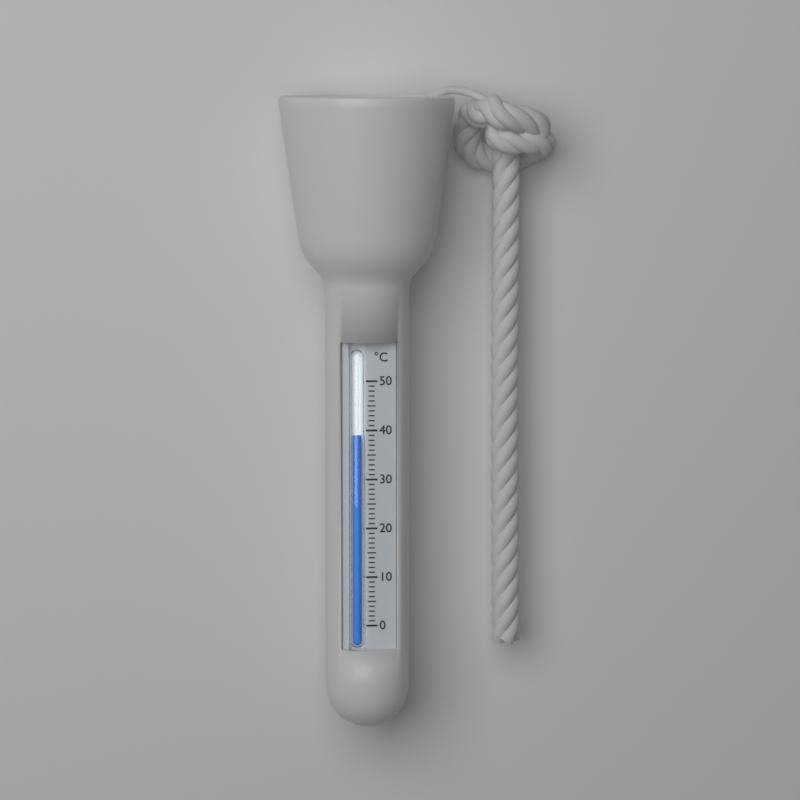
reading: 39 °C
